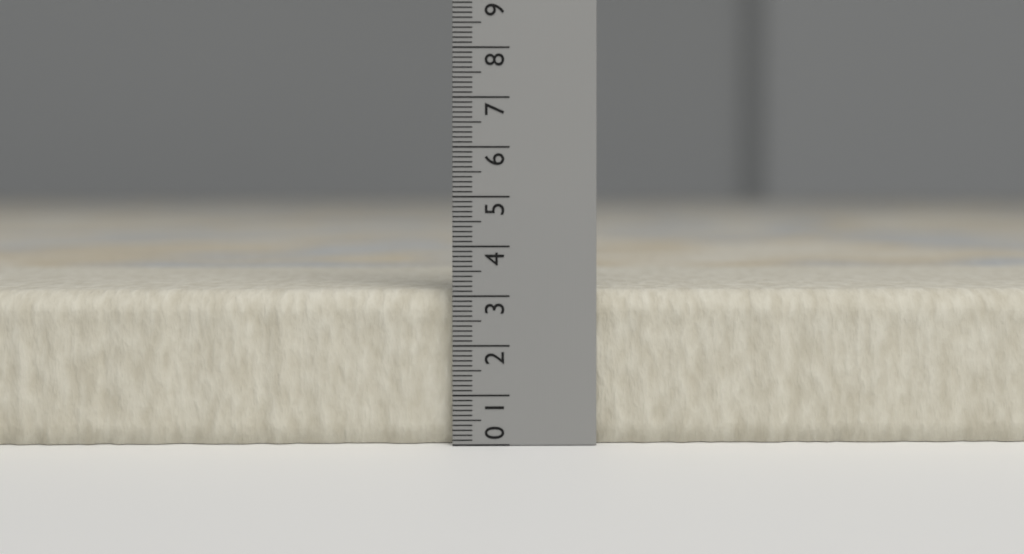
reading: 3.1 (no unit)
